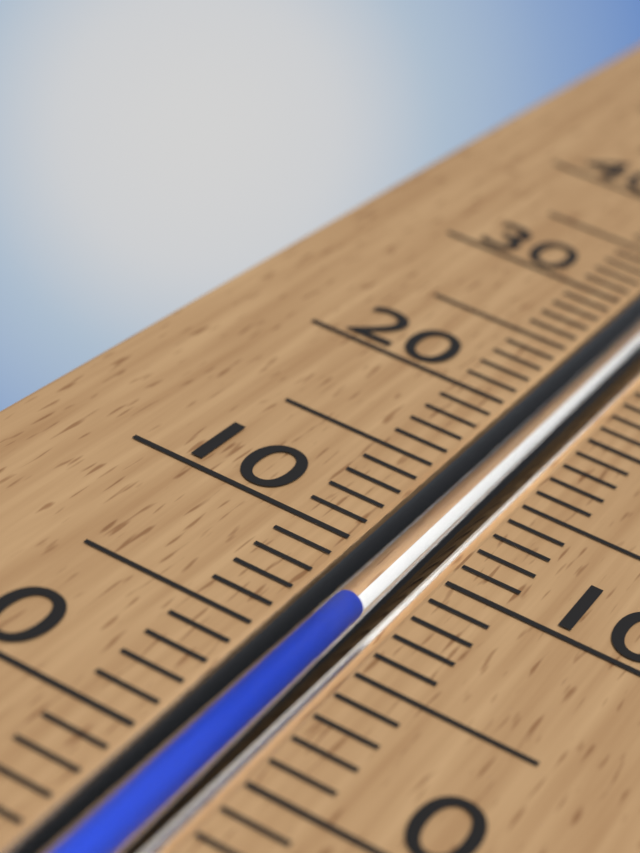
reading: 7 (no unit)
